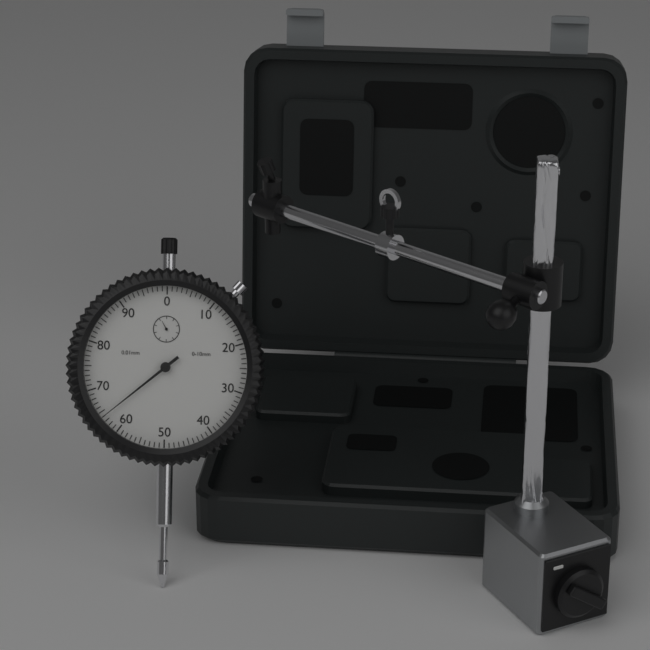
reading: 0.64 mm
